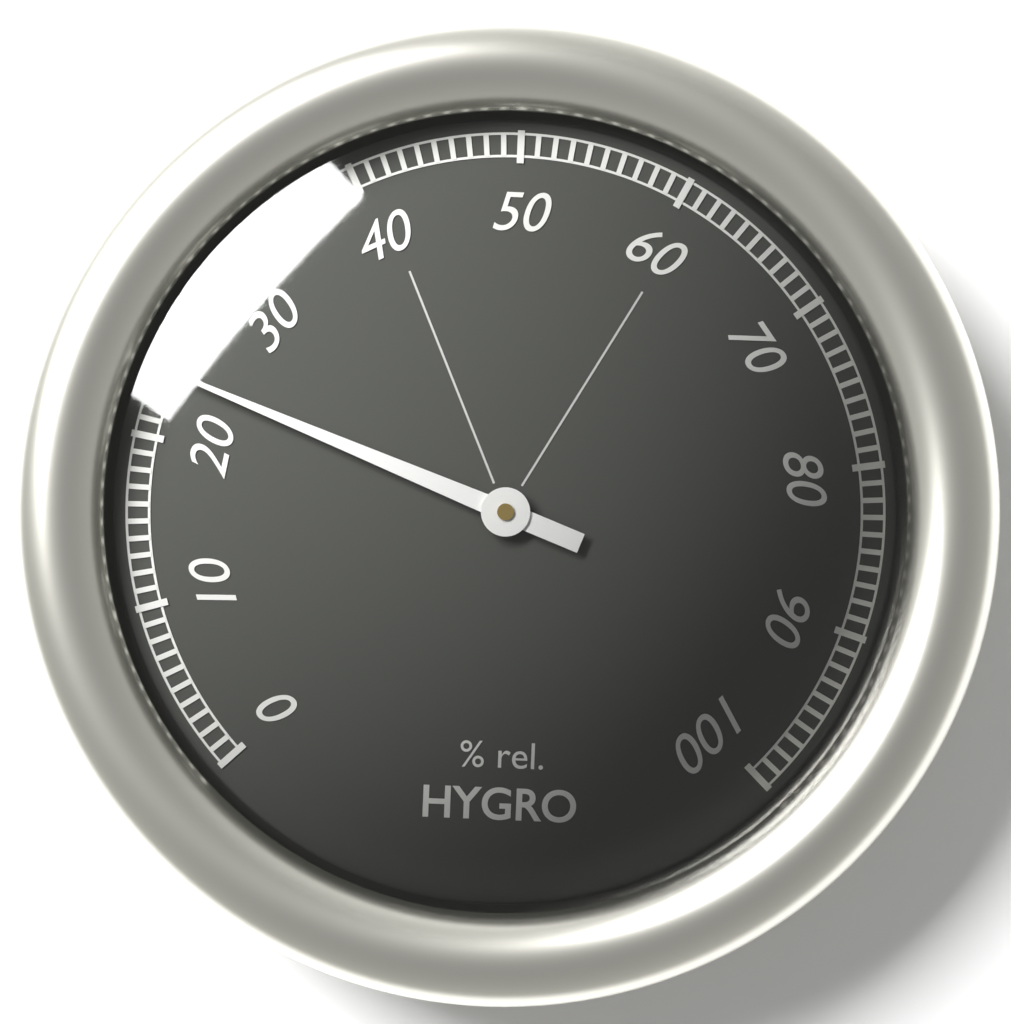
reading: 24 %
